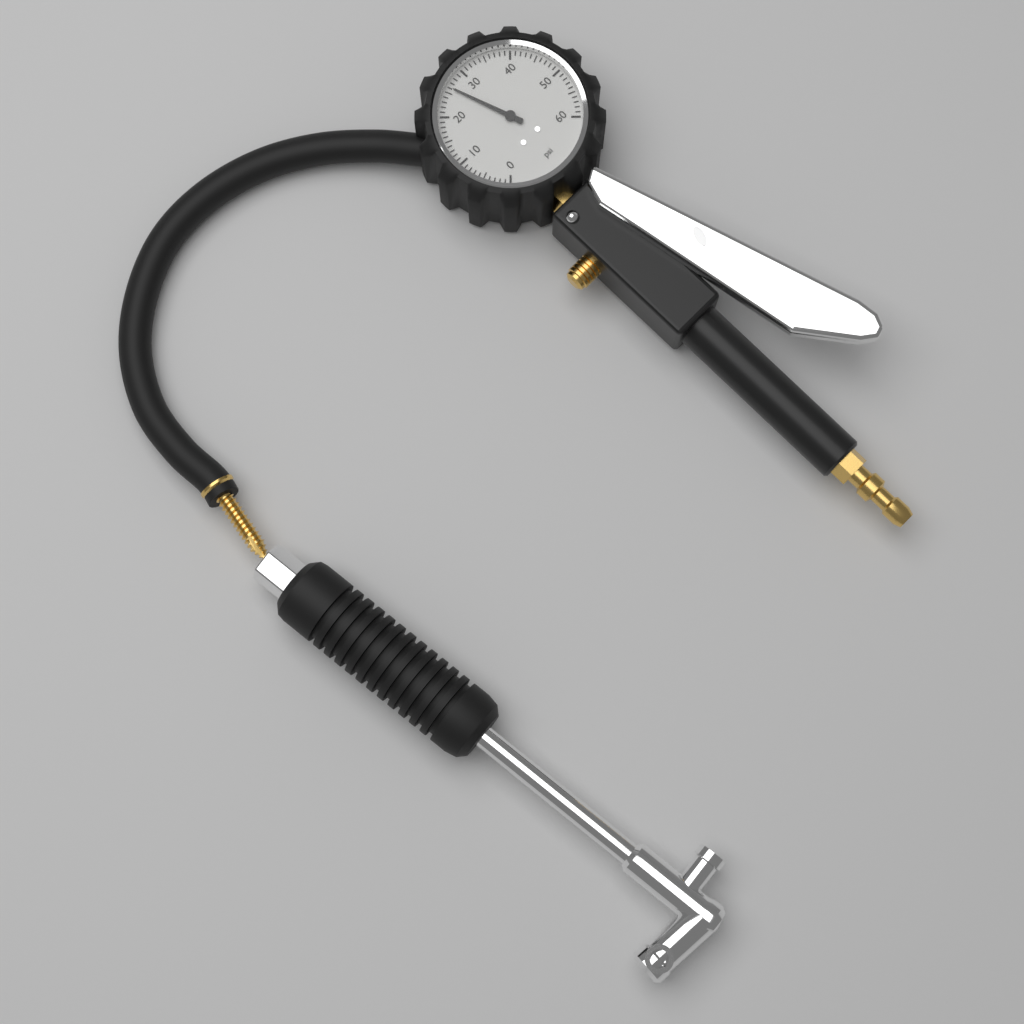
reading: 26 psi
